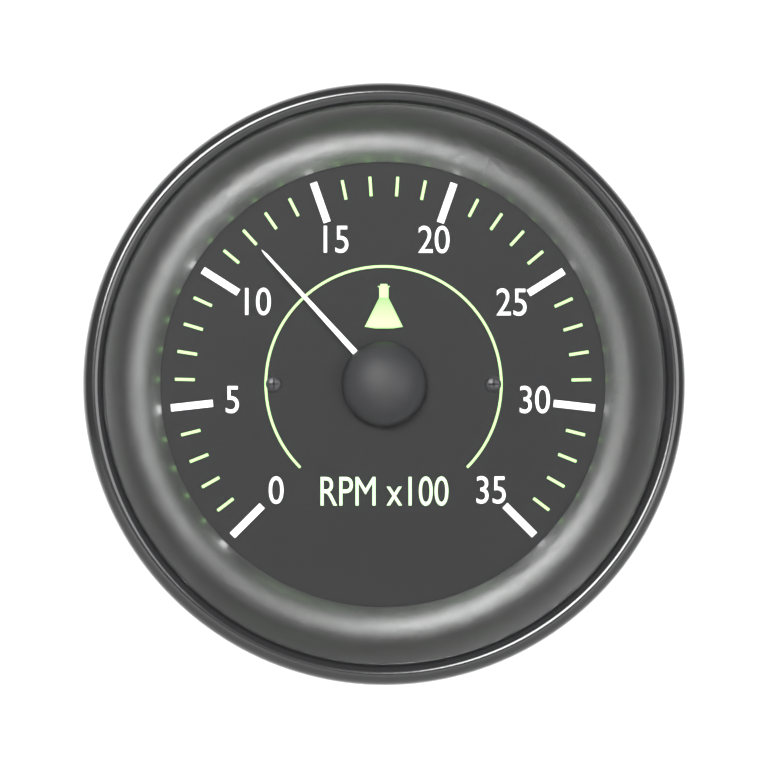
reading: 12 RPM x100
